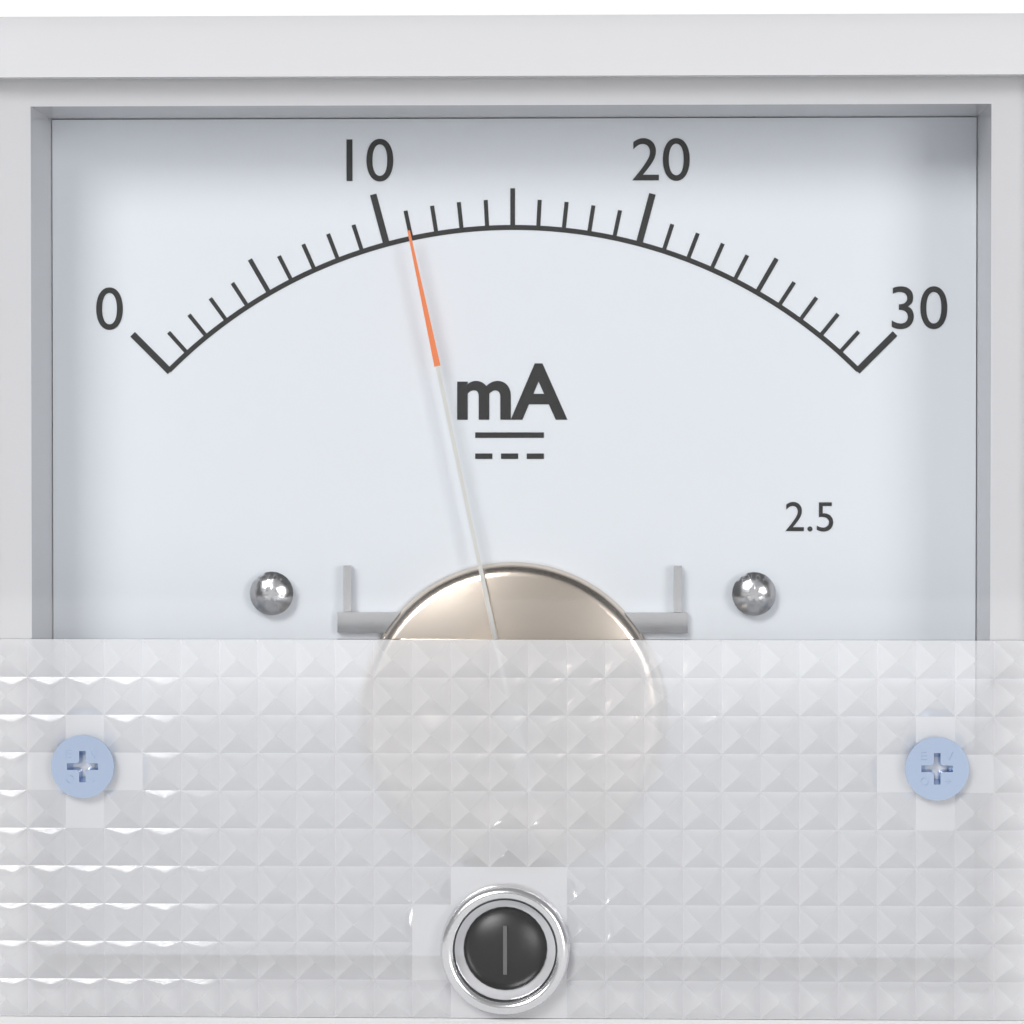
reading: 11 mA
